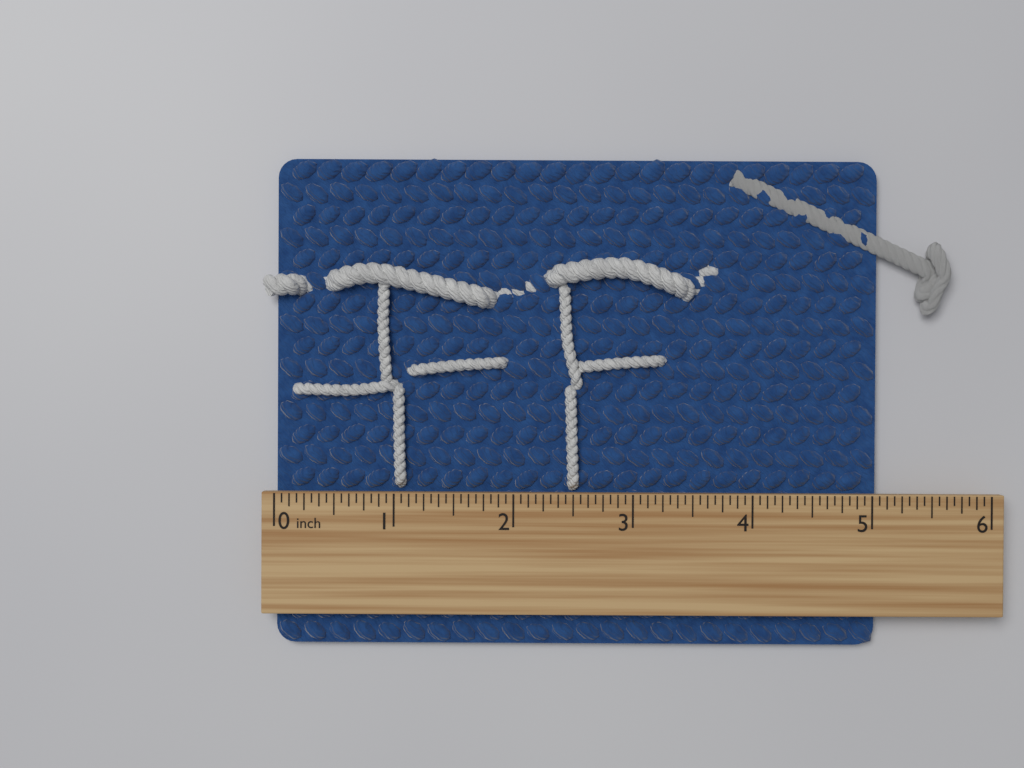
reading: 5.0625 inch
